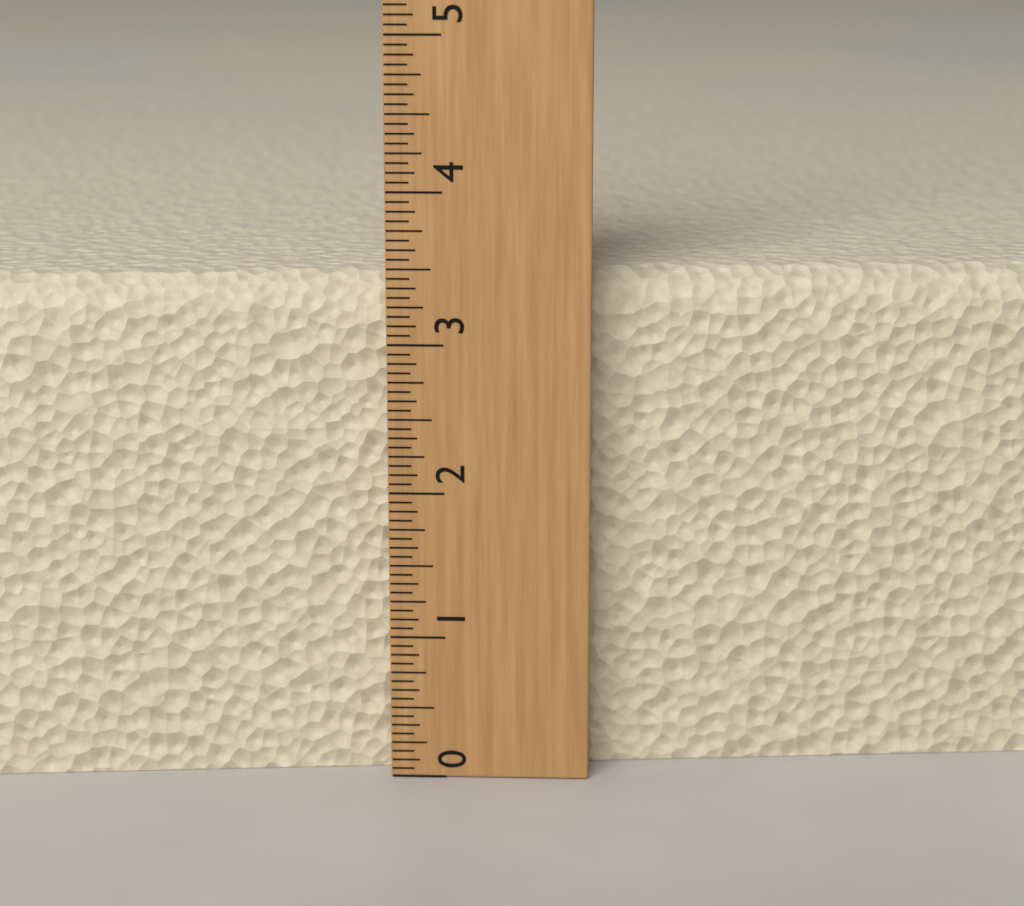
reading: 3.4375 (no unit)
